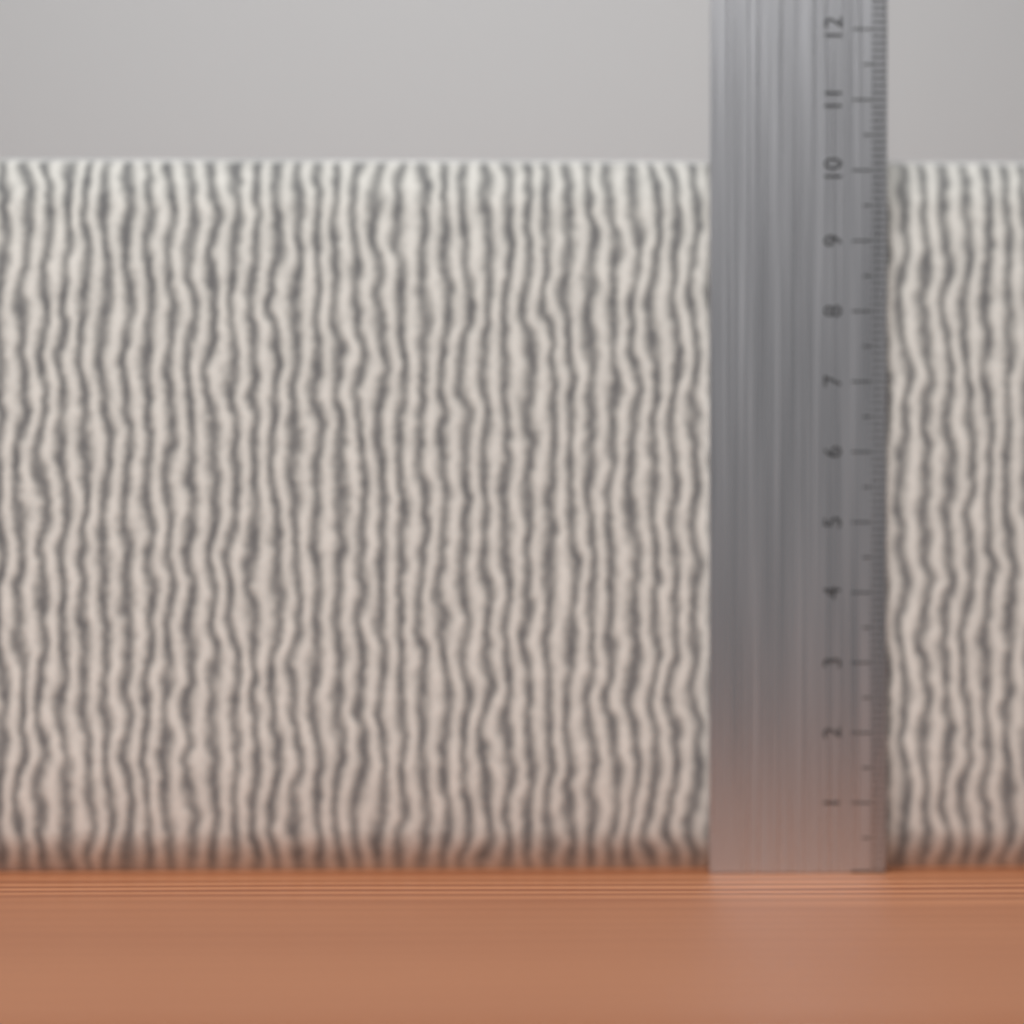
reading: 10.2 cm
